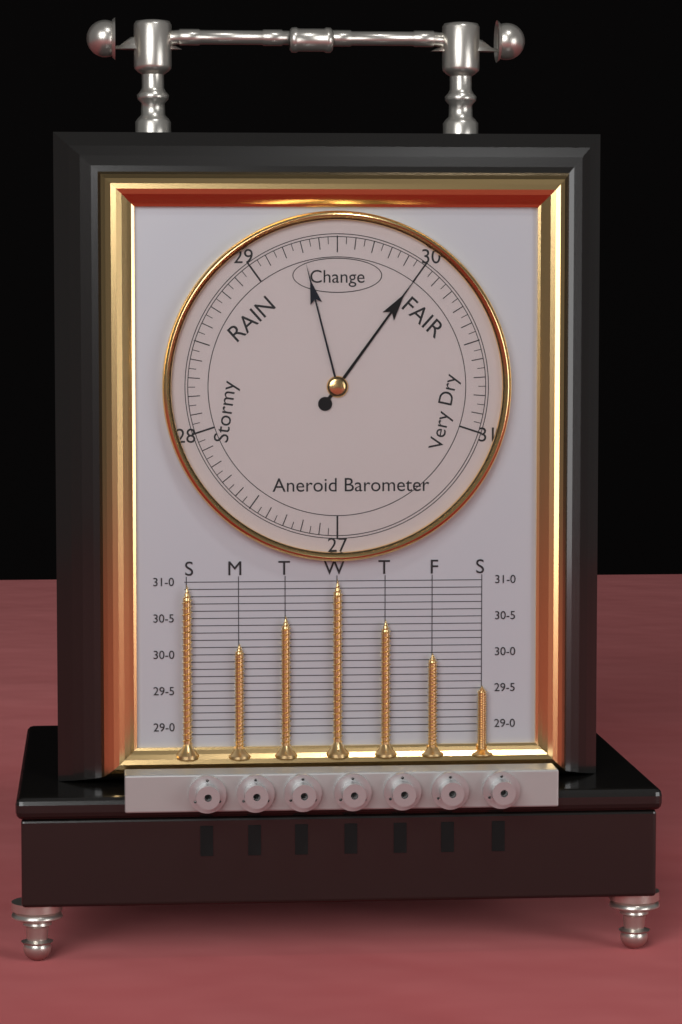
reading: 30.00 (no unit)
